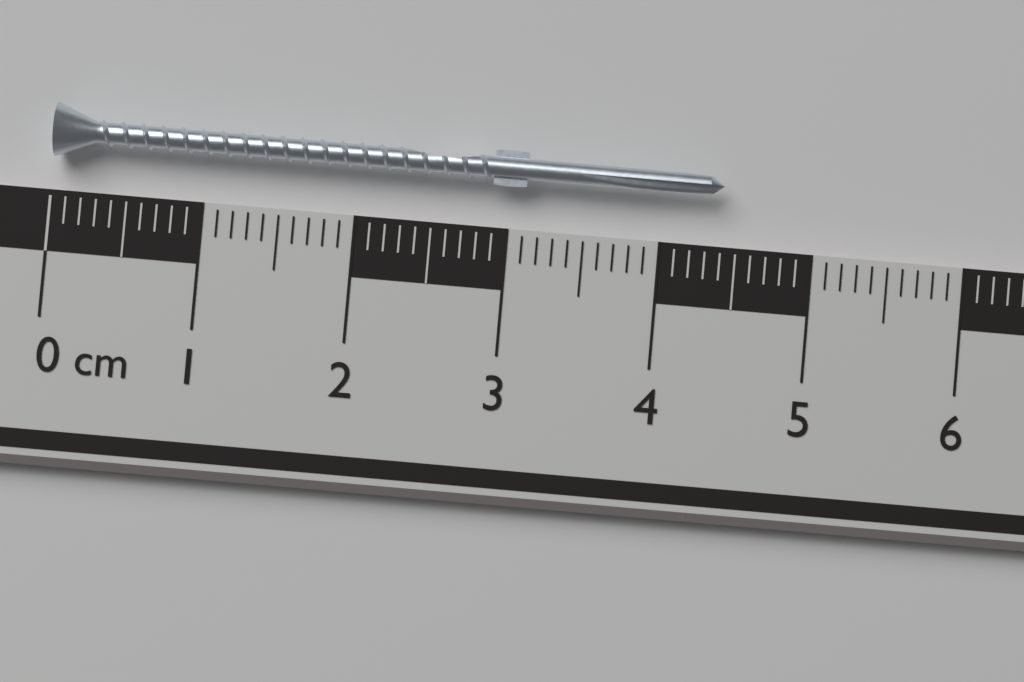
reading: 4.4 cm
